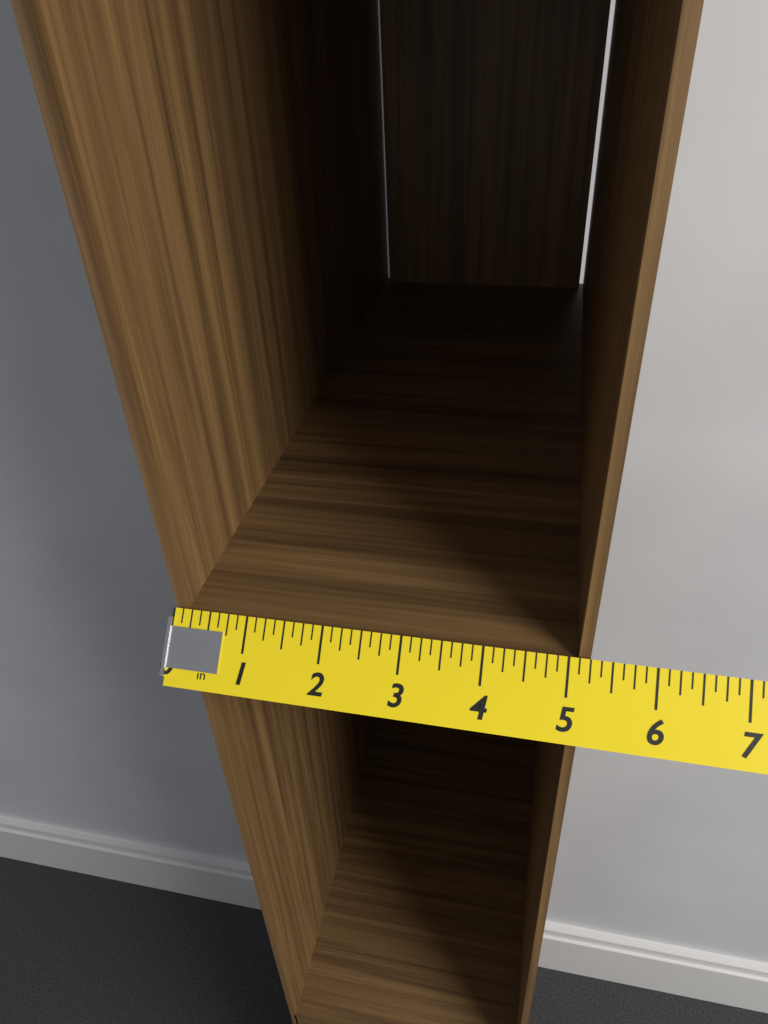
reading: 5.250 in
